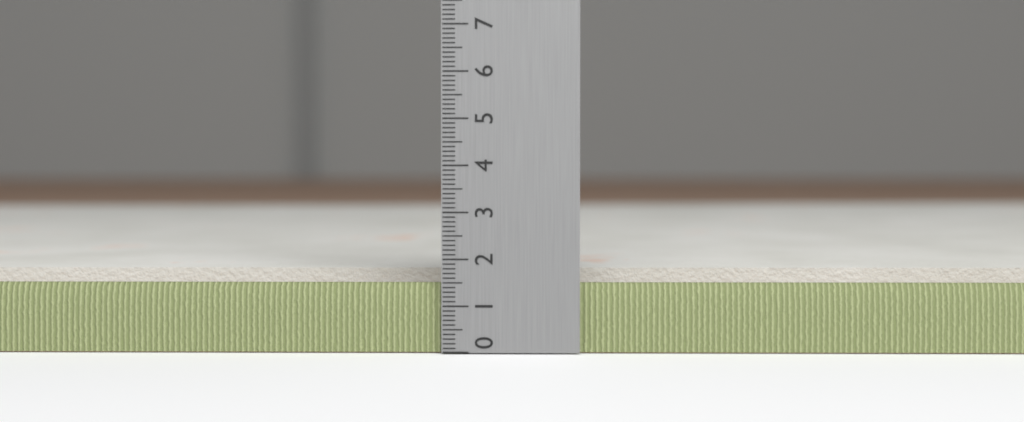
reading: 1.6 (no unit)
